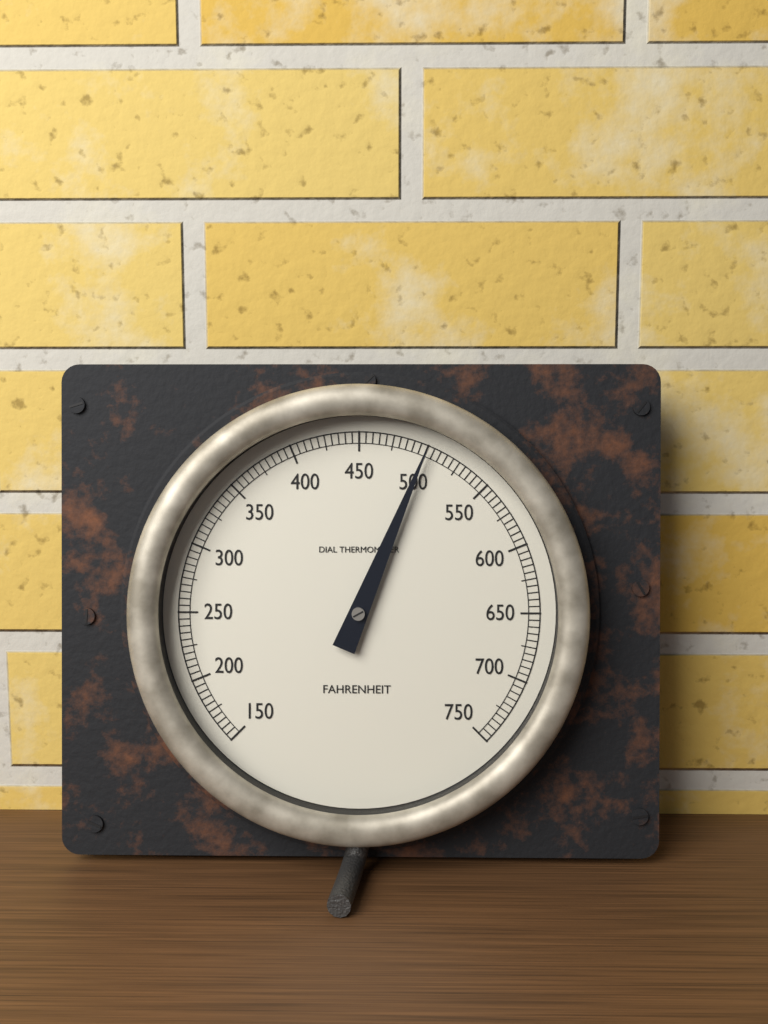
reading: 500 °F
